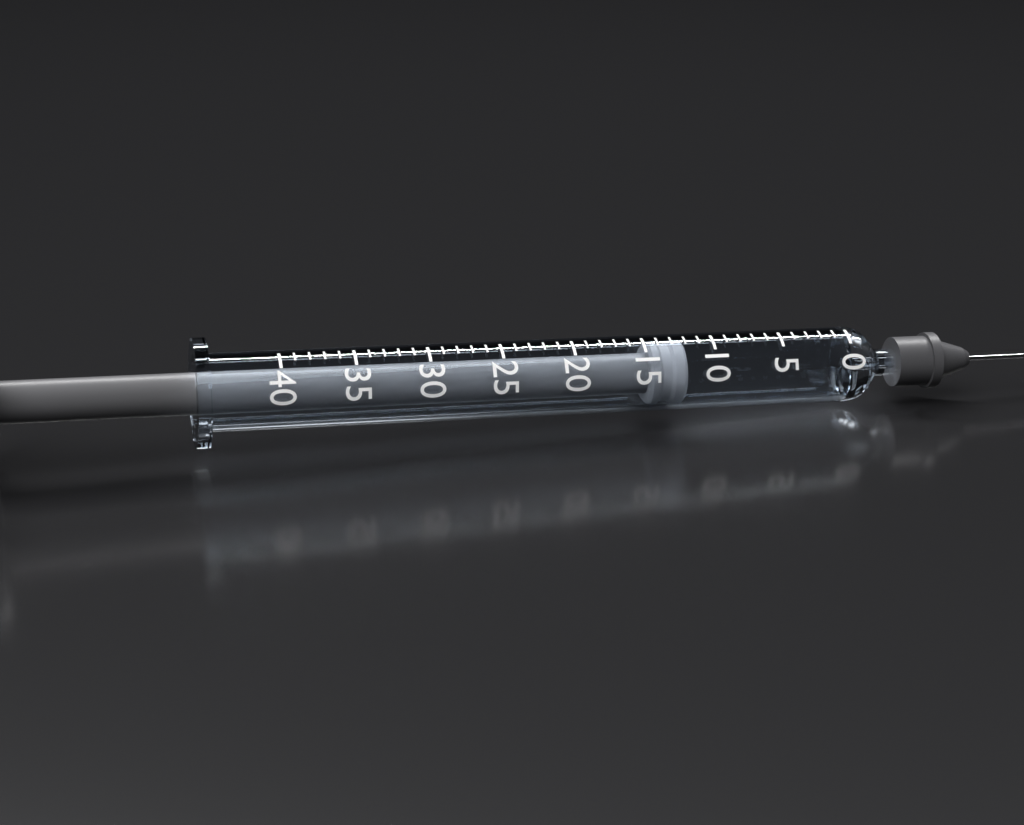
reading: 12 (no unit)
